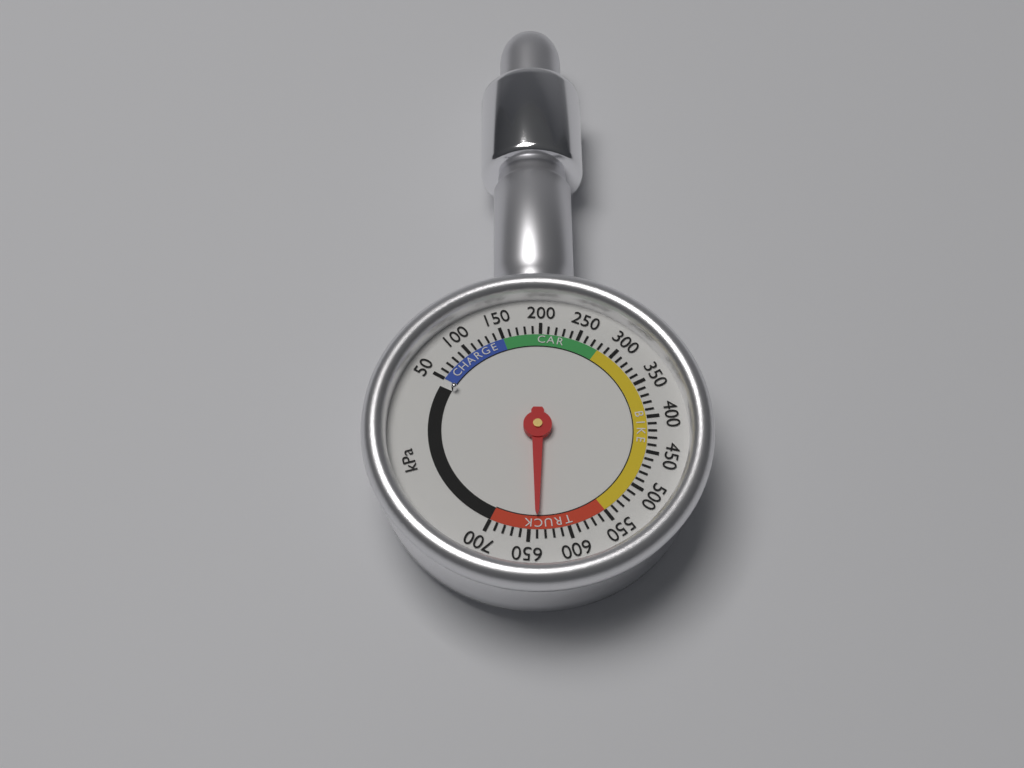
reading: 640 kPa
